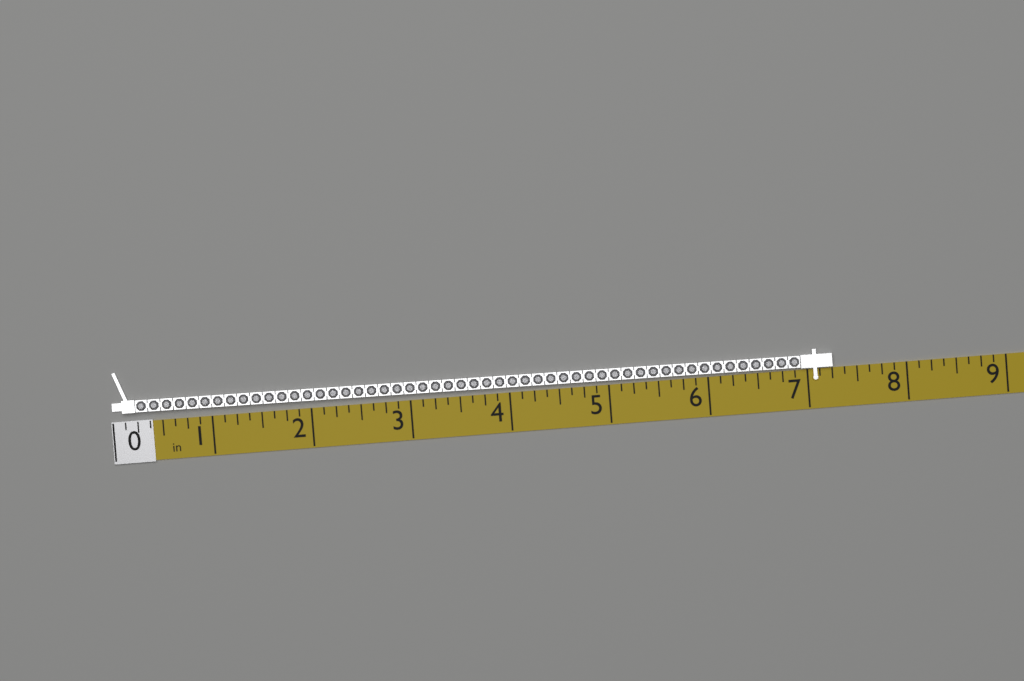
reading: 7.250 in
